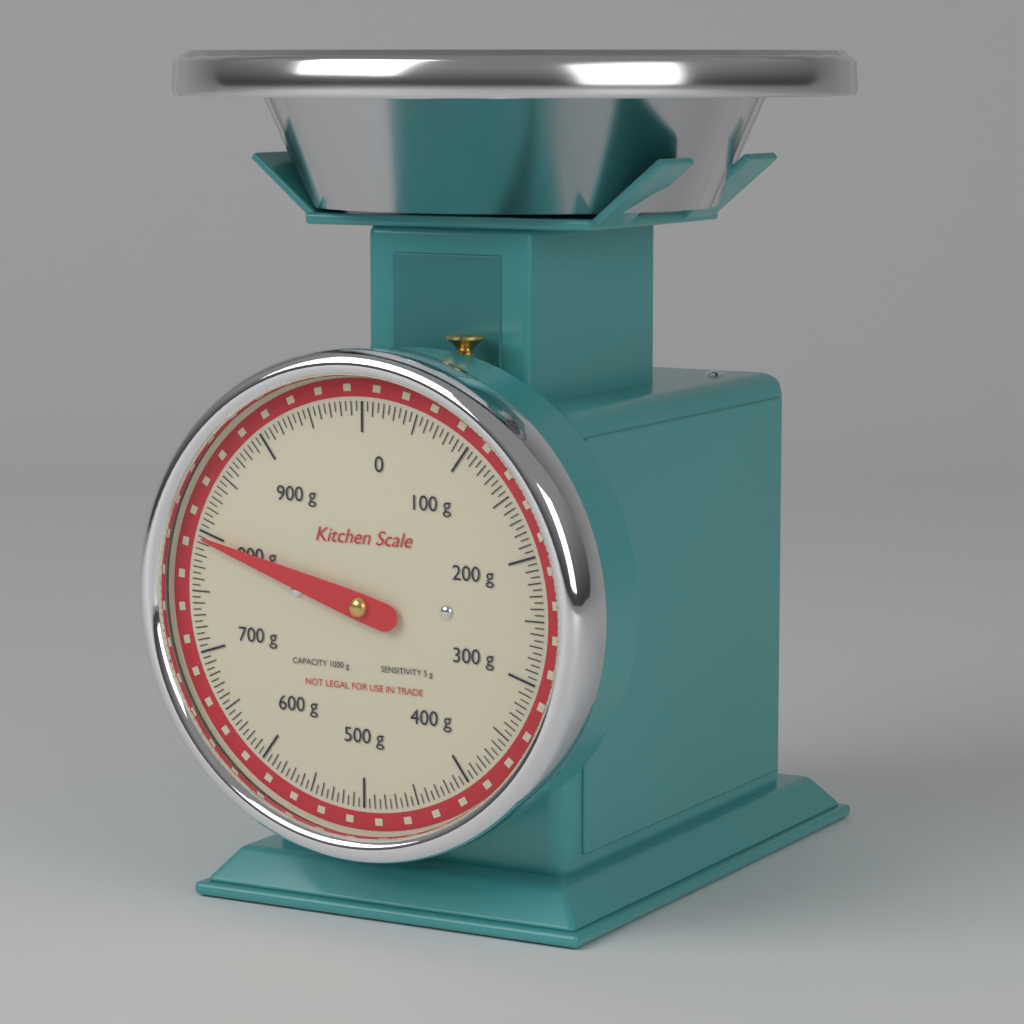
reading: 795 g
